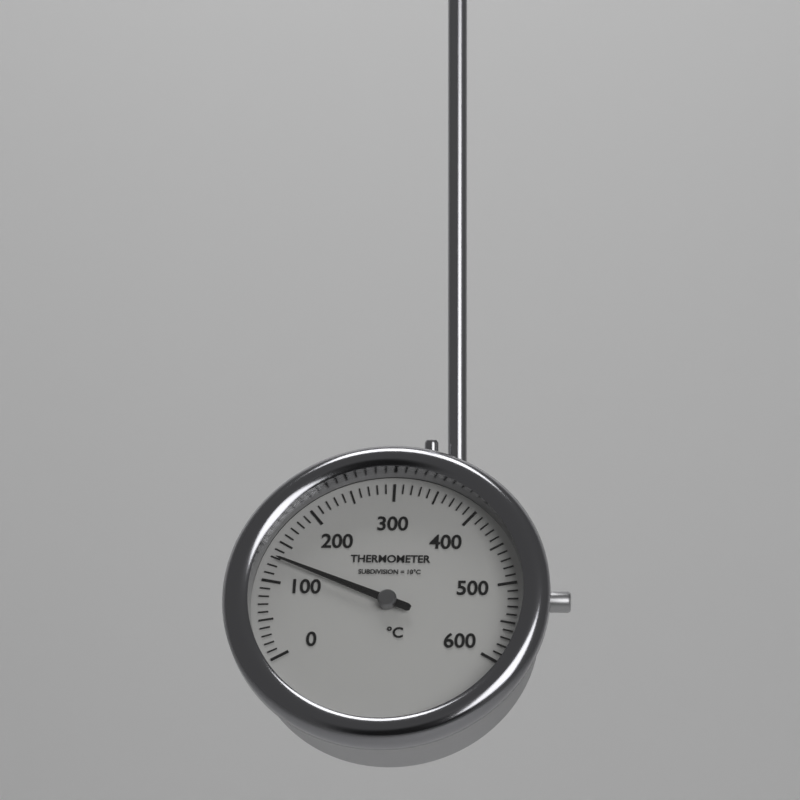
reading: 130 °C
